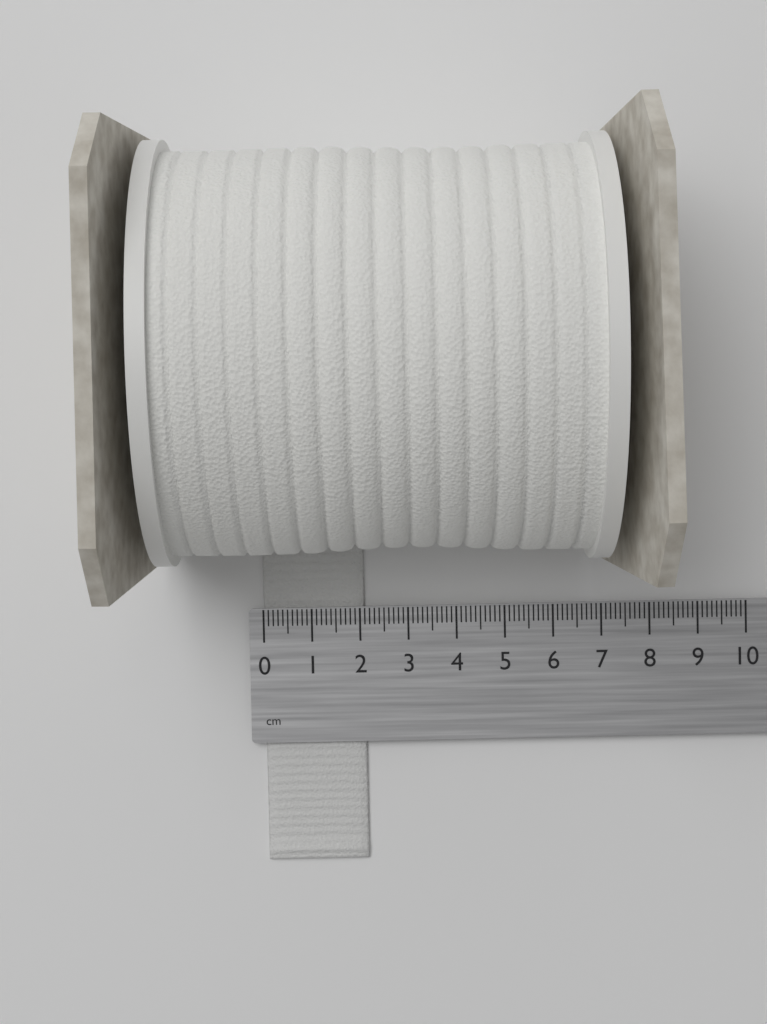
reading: 2.1 cm
